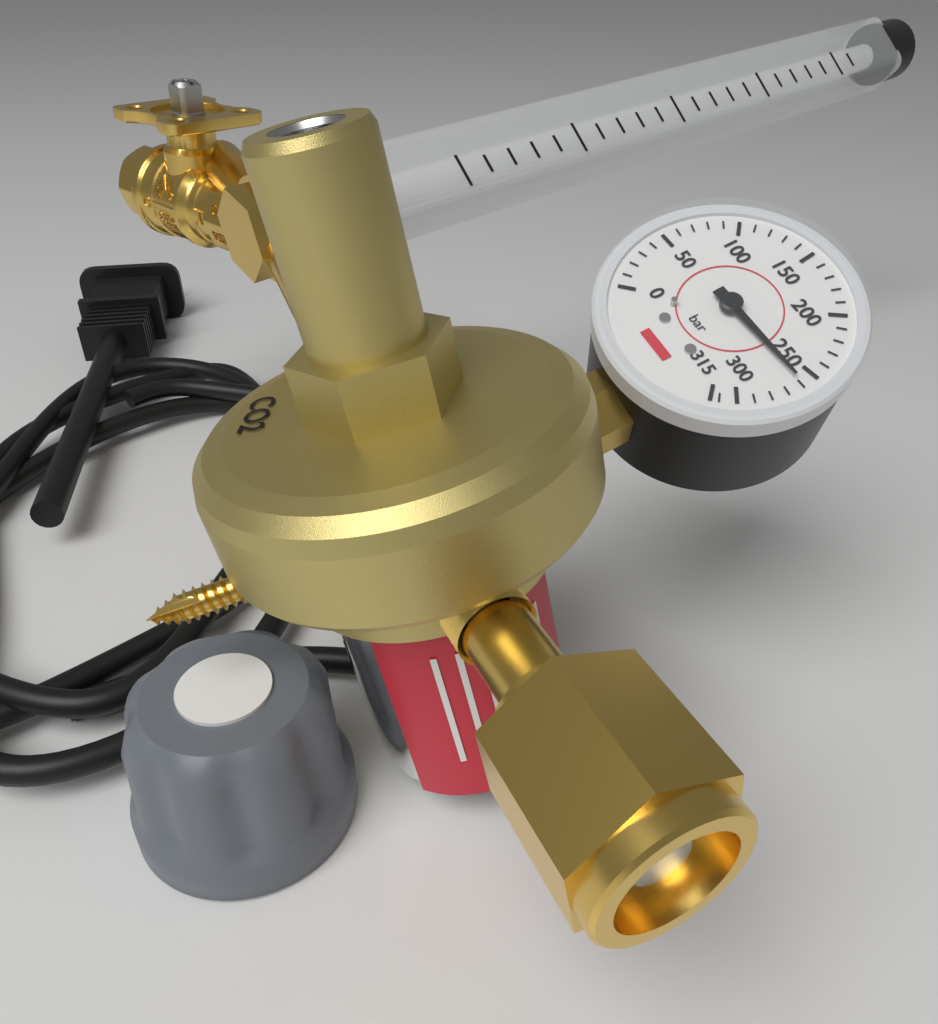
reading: 260 bar
